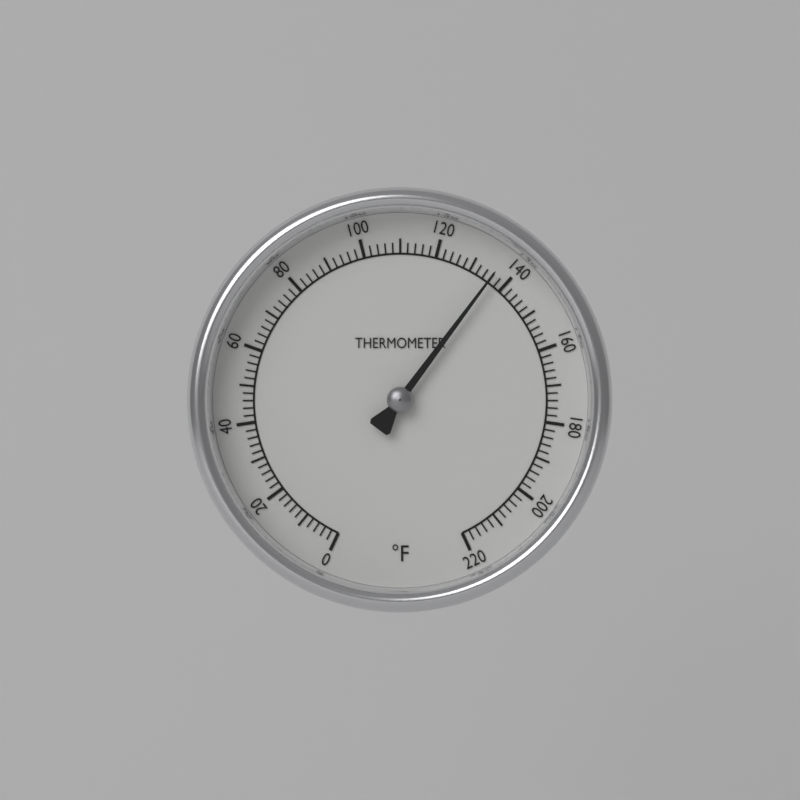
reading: 136 °F
